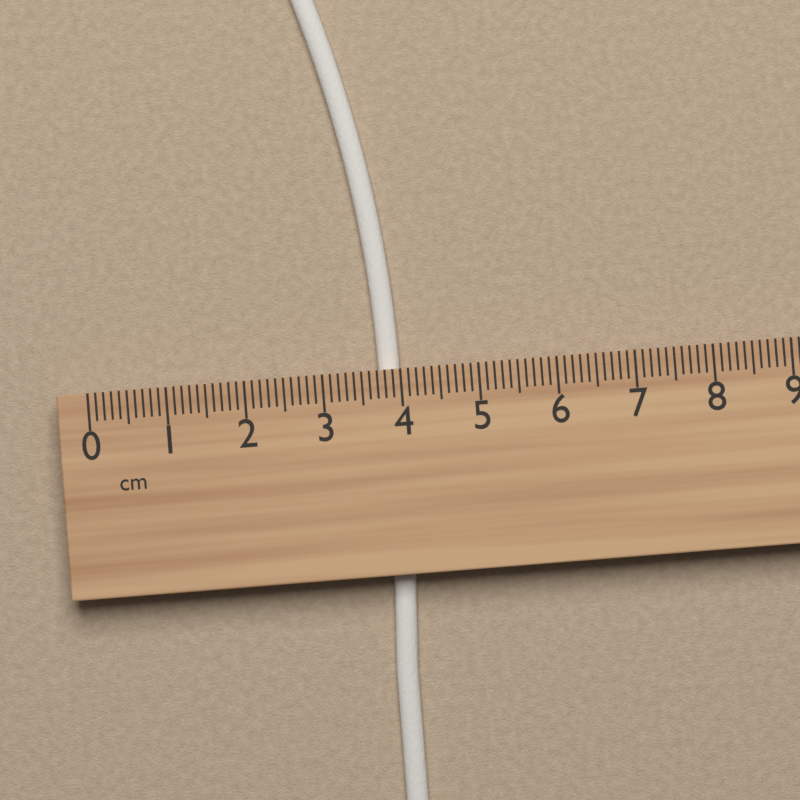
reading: 4.0 cm
